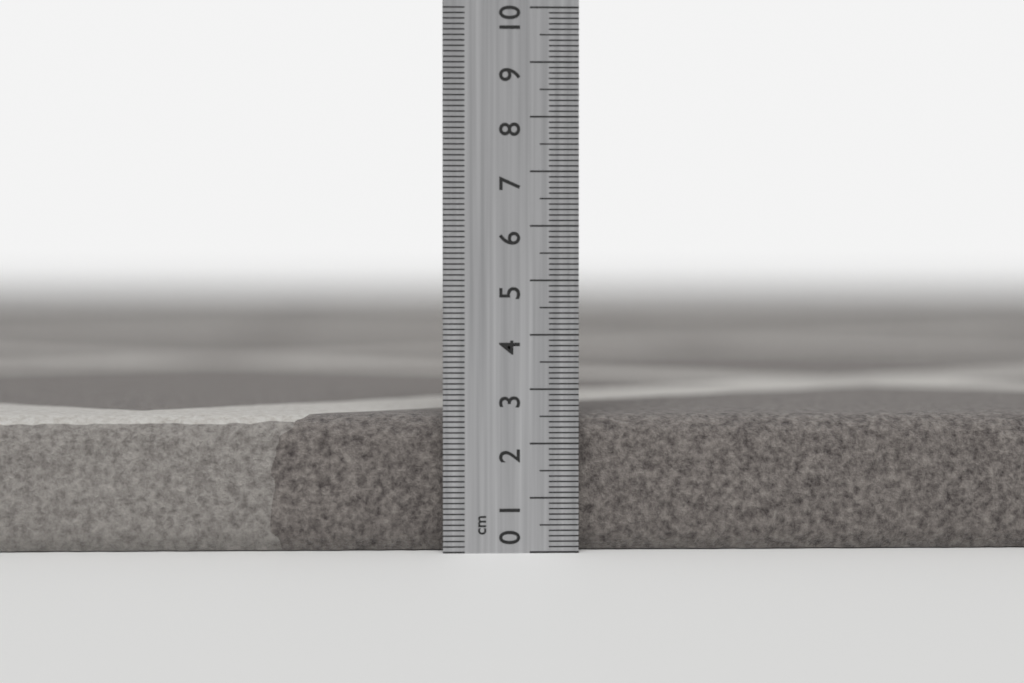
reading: 2.5 cm
